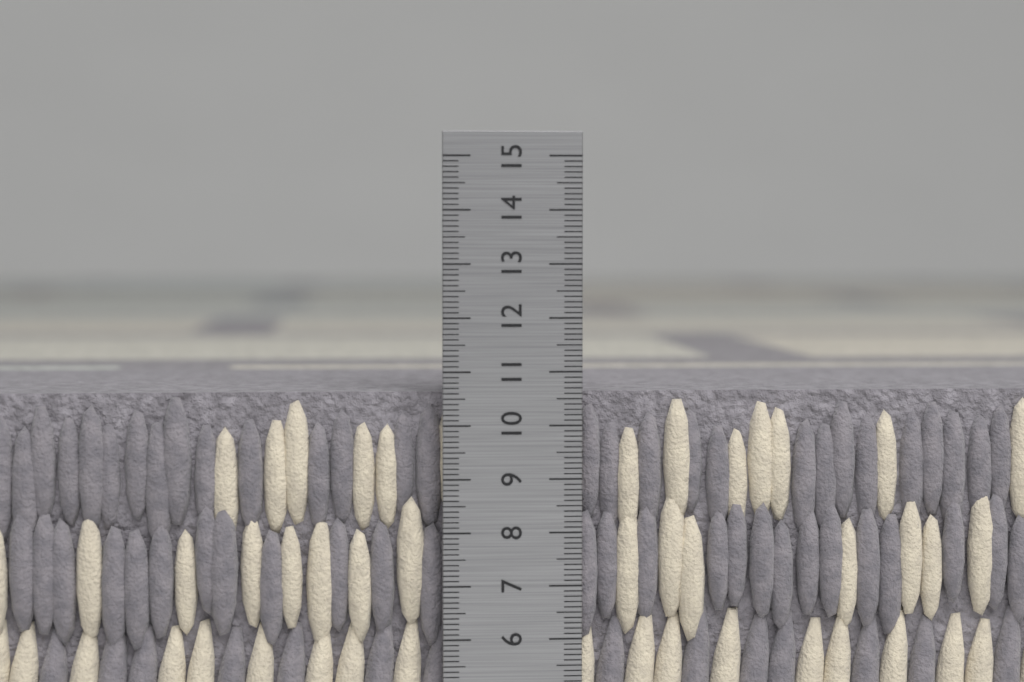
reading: 10.6 cm
